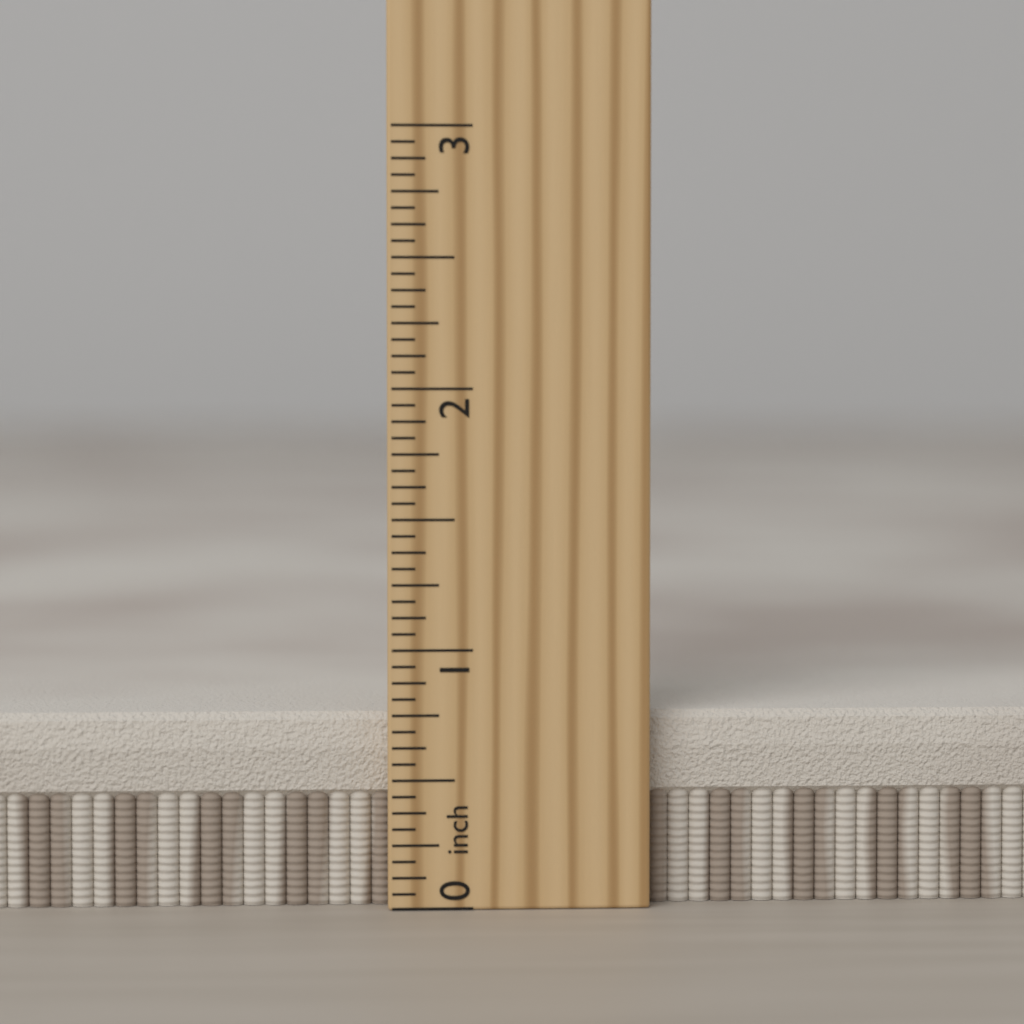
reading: 0.7500 inch
